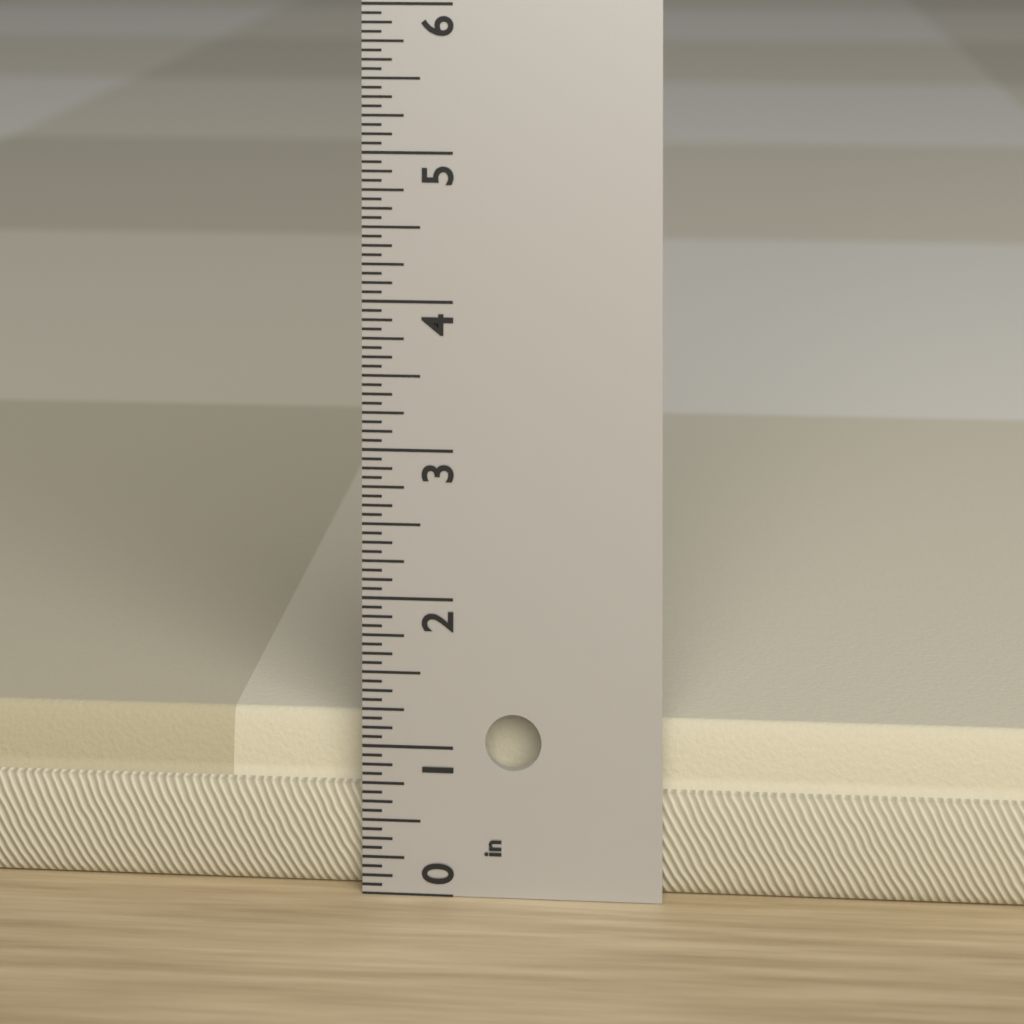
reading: 1.1250 in
